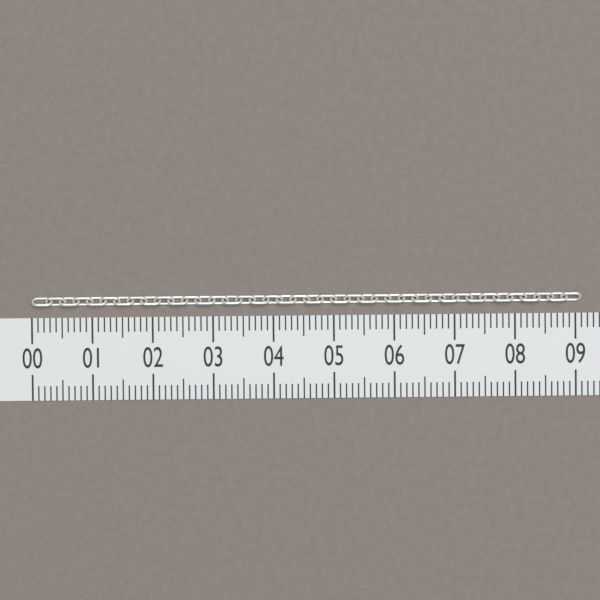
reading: 9.1 (no unit)
